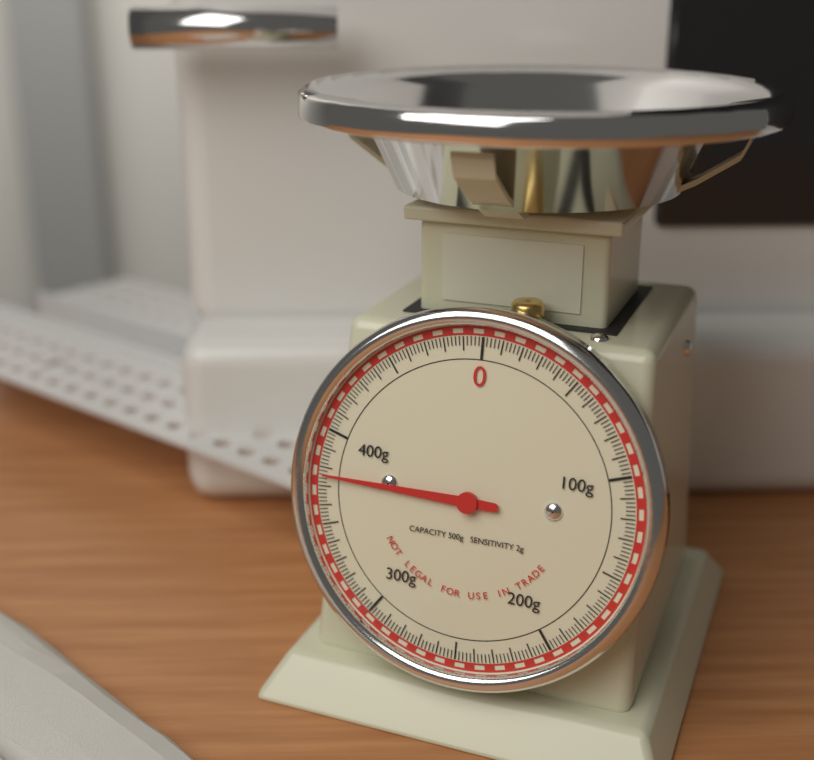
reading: 376 g
